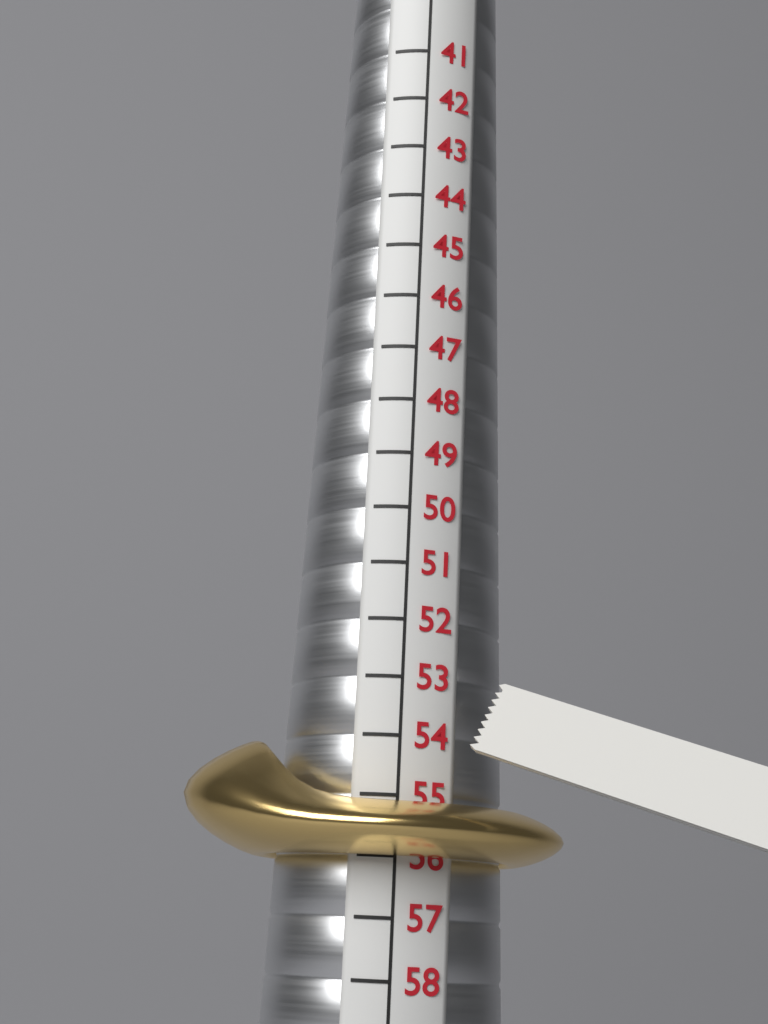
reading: 56 (no unit)
